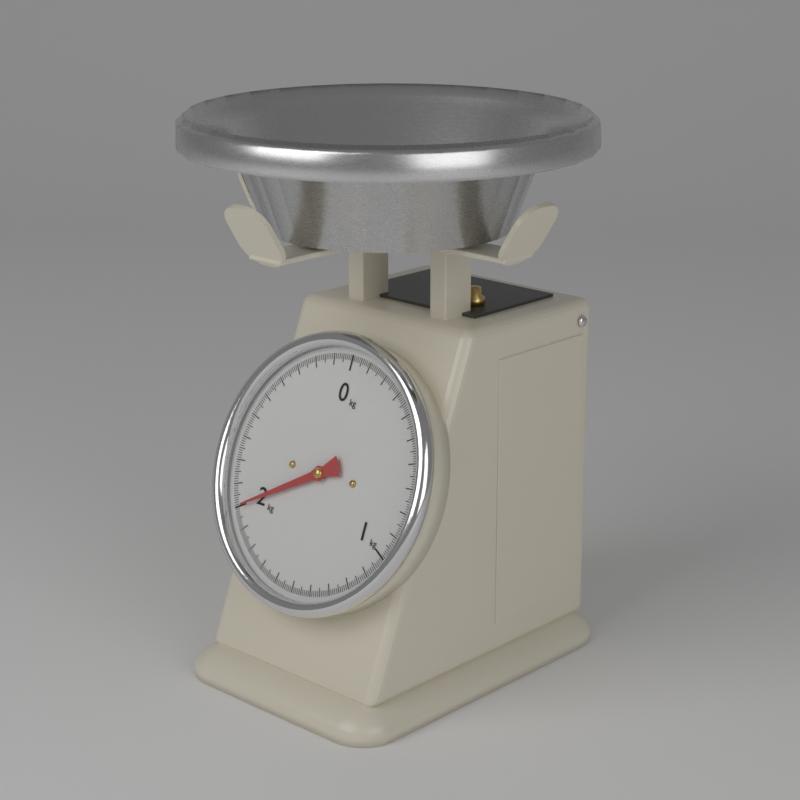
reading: 2.00 kg
